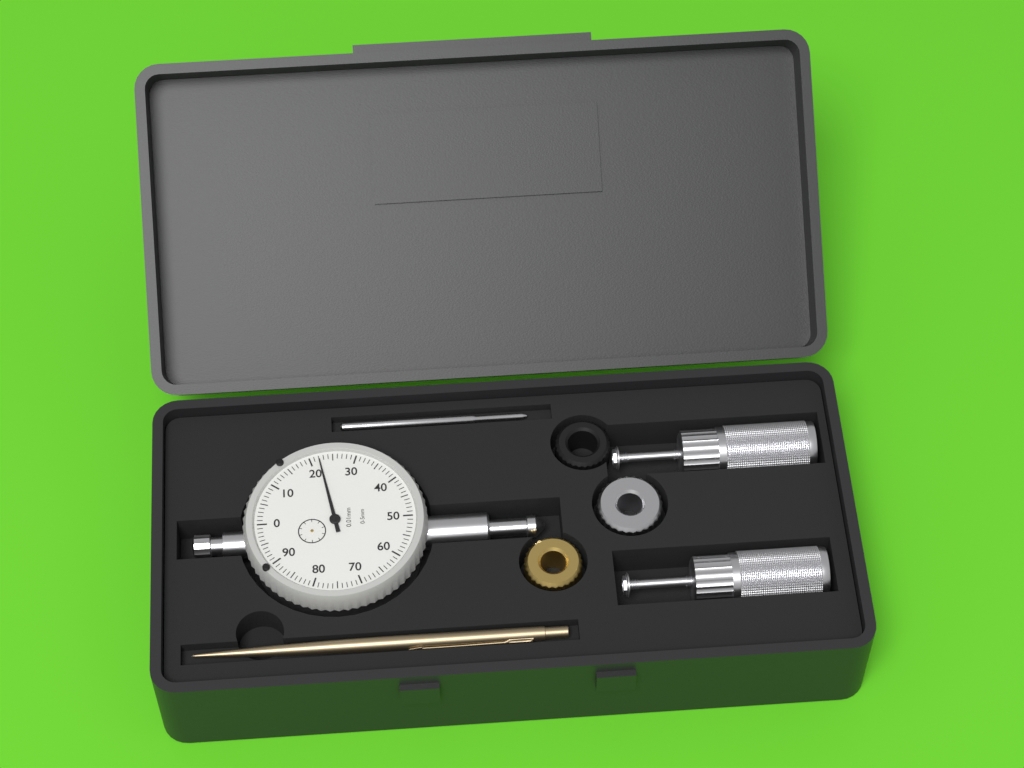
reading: 0.22 mm
